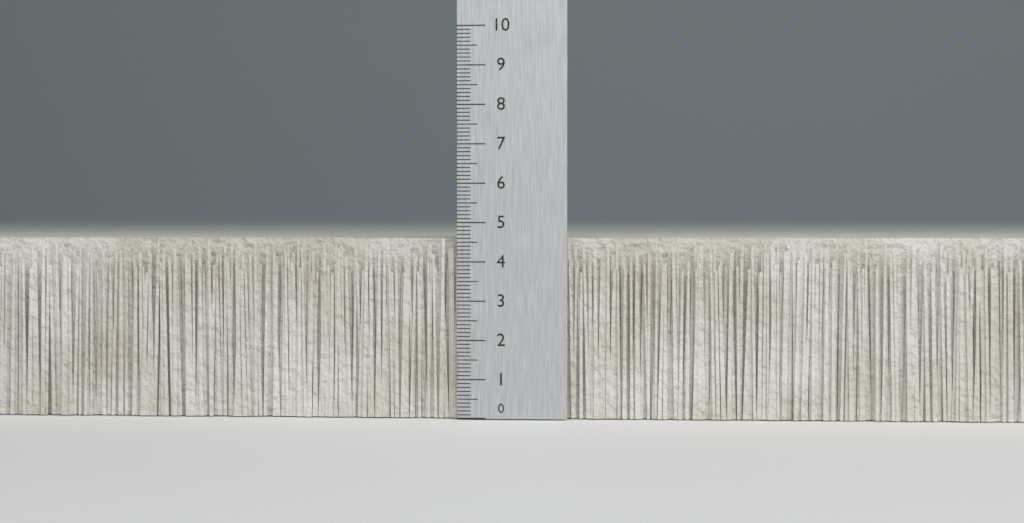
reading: 4.6 (no unit)
